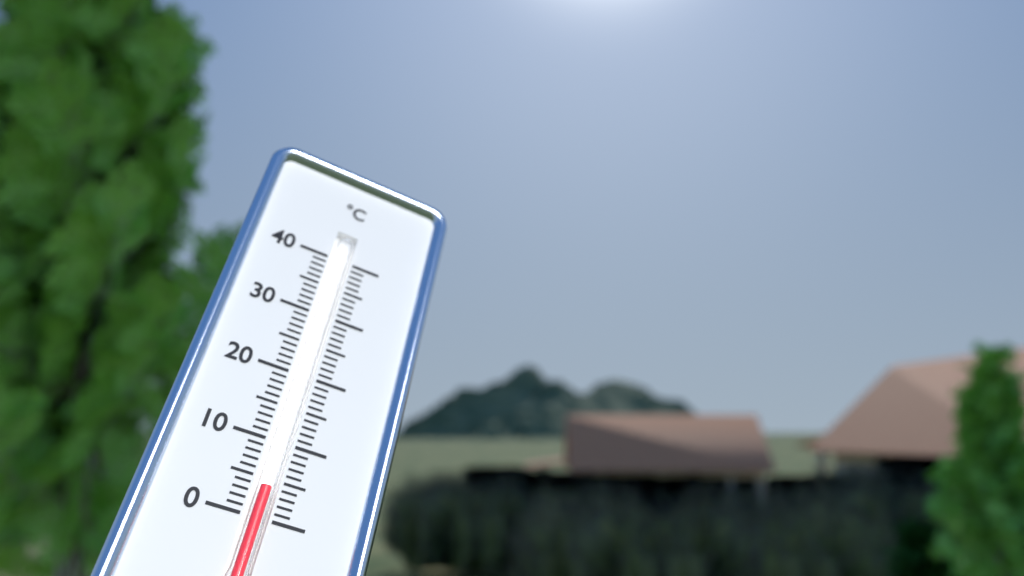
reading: 4 °C
